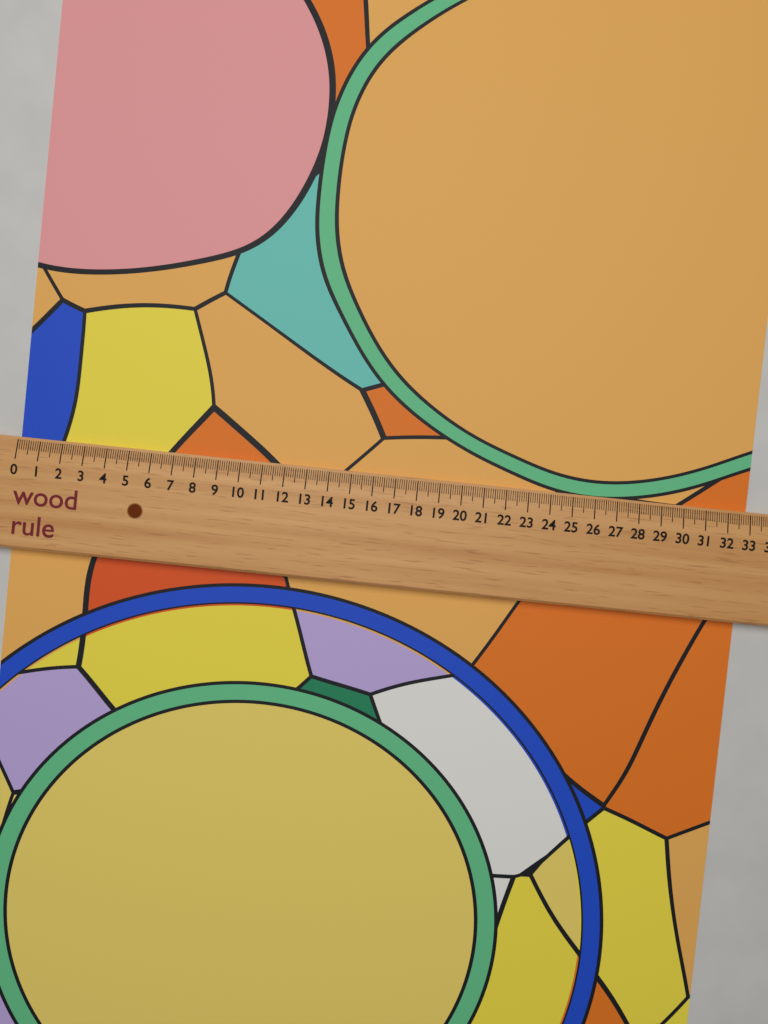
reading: 32.9 (no unit)
